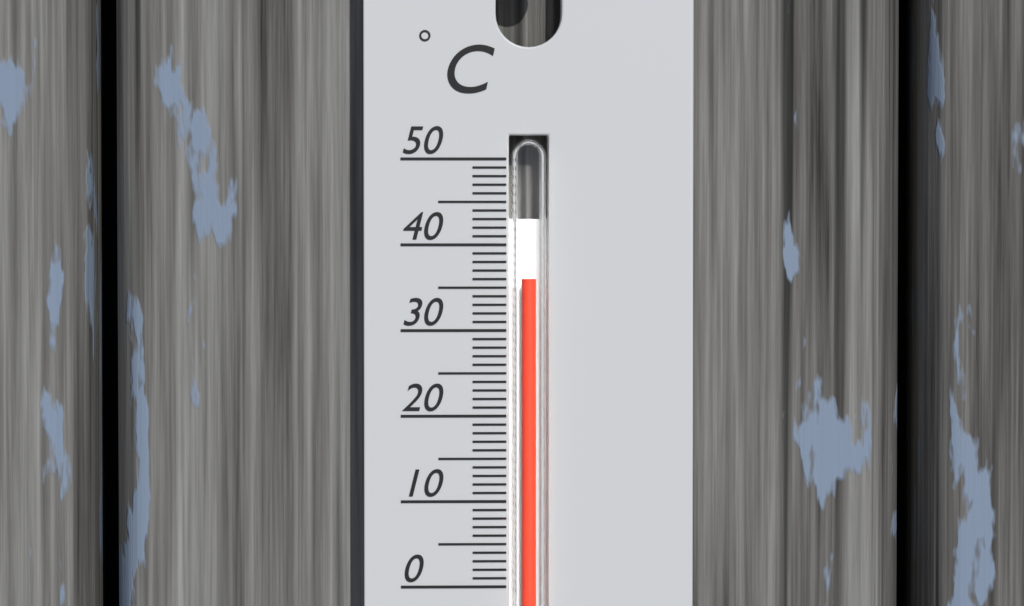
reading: 36 °C
